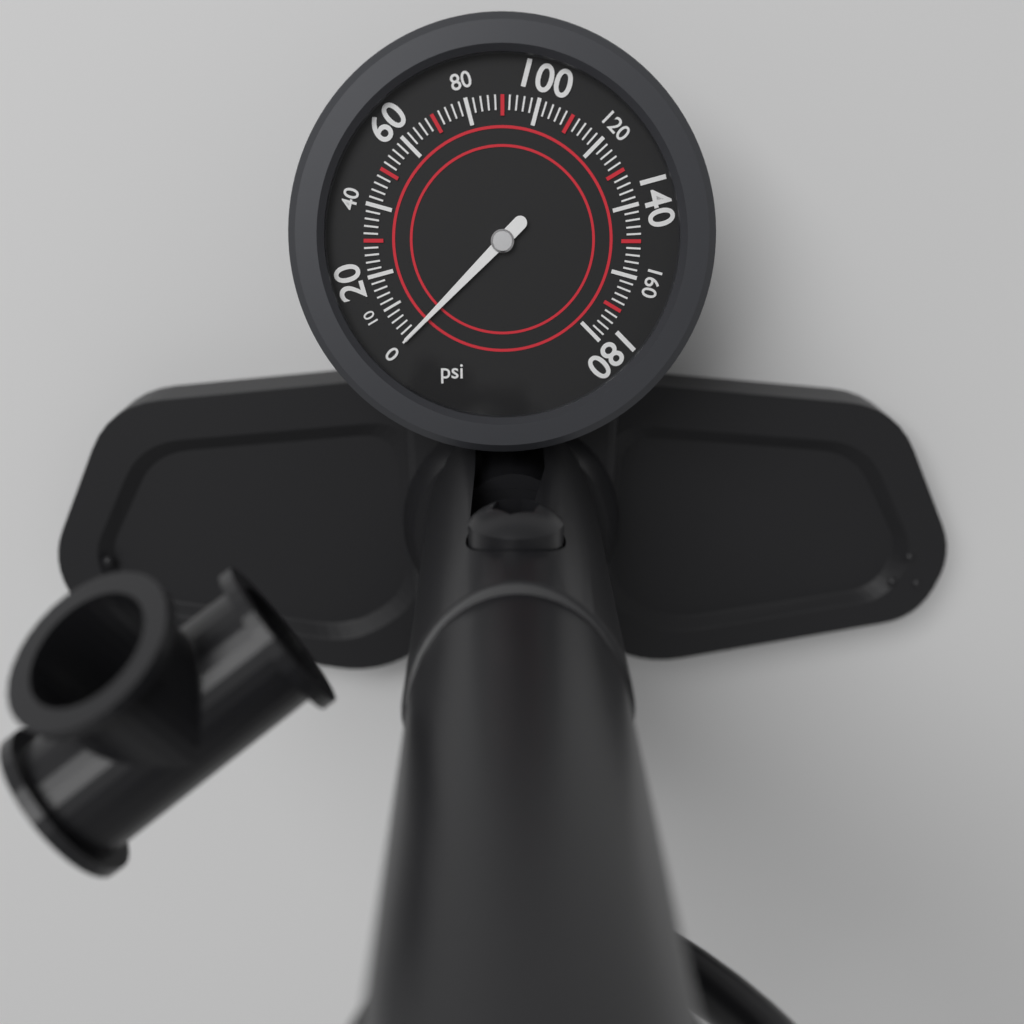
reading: 0 psi
